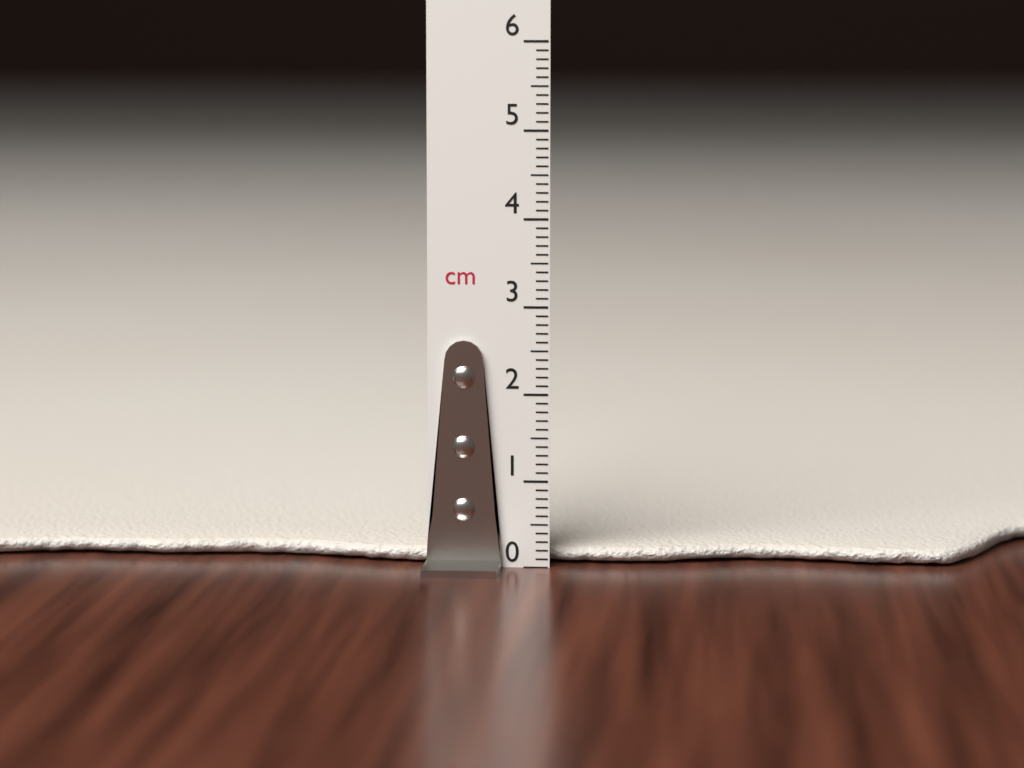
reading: 0.2 cm
